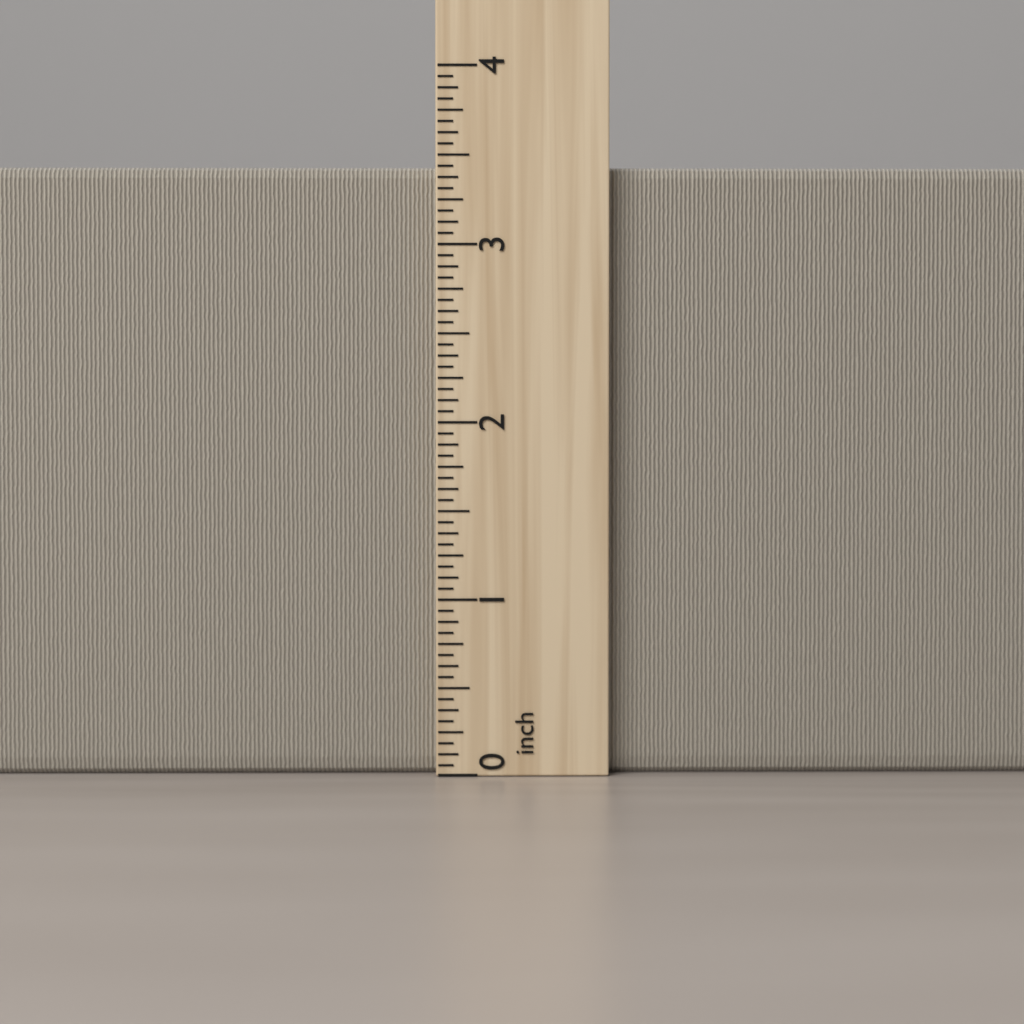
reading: 3.4375 inch
